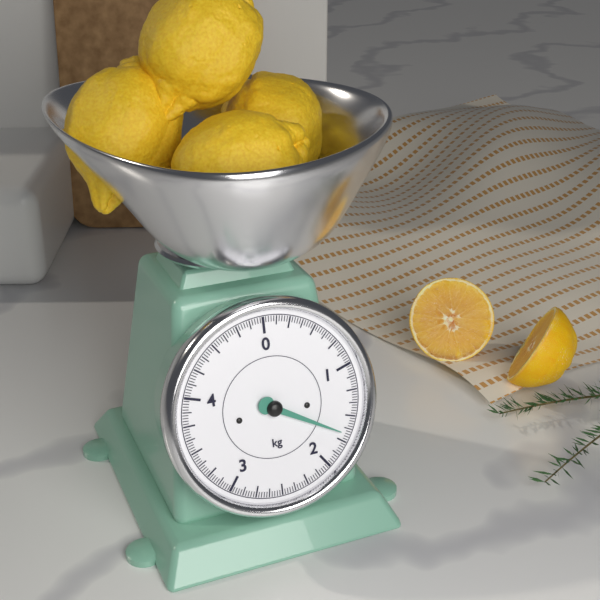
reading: 1.675 kg
